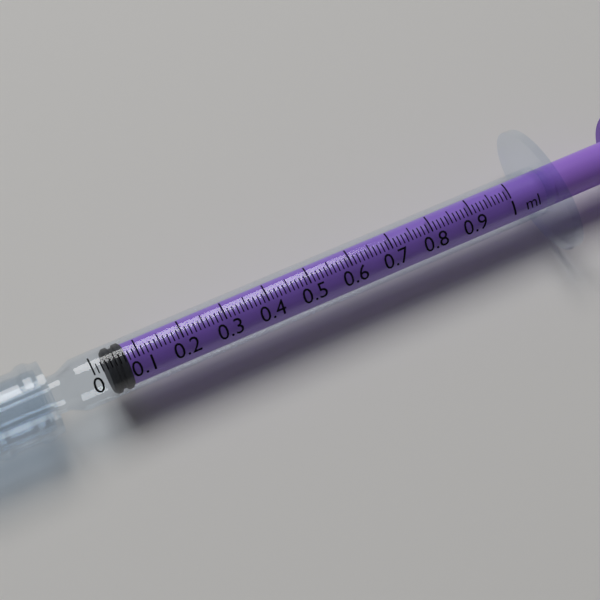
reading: 0.03 ml
